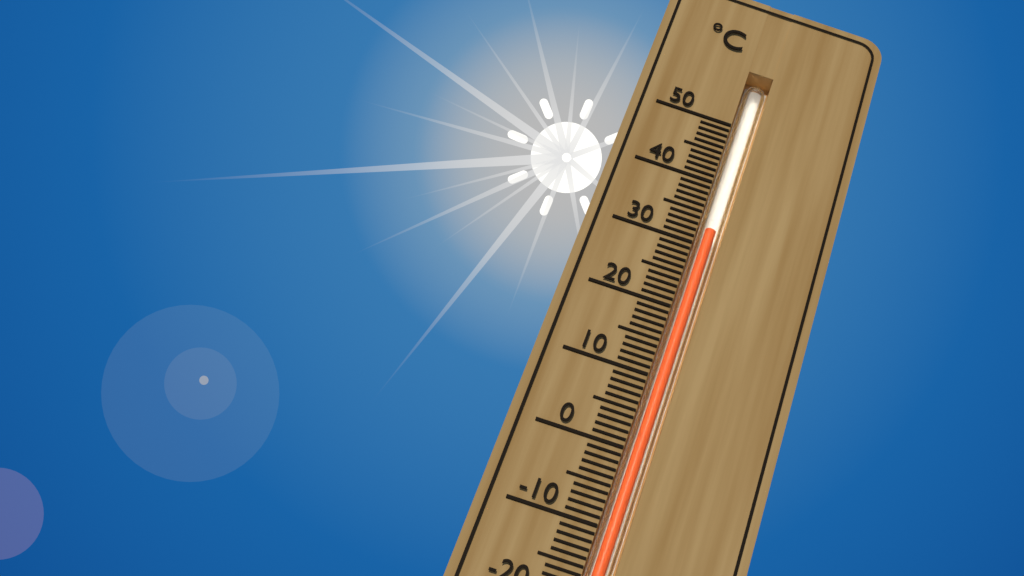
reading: 33 °C
